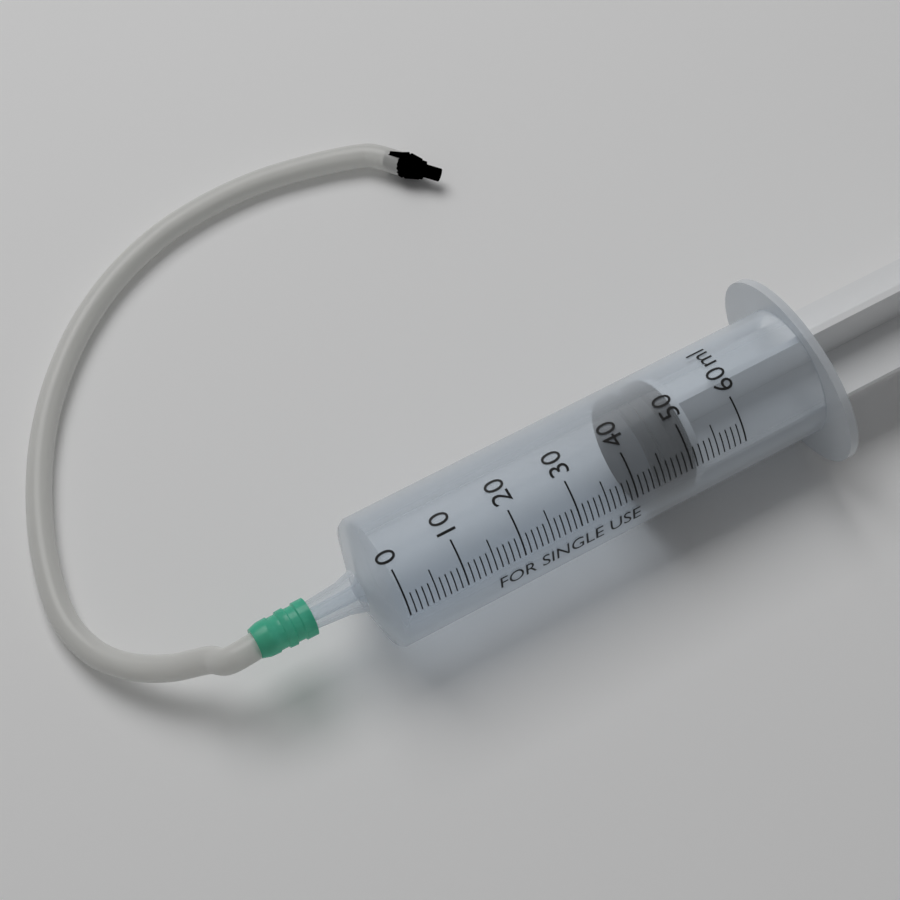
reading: 44 ml
